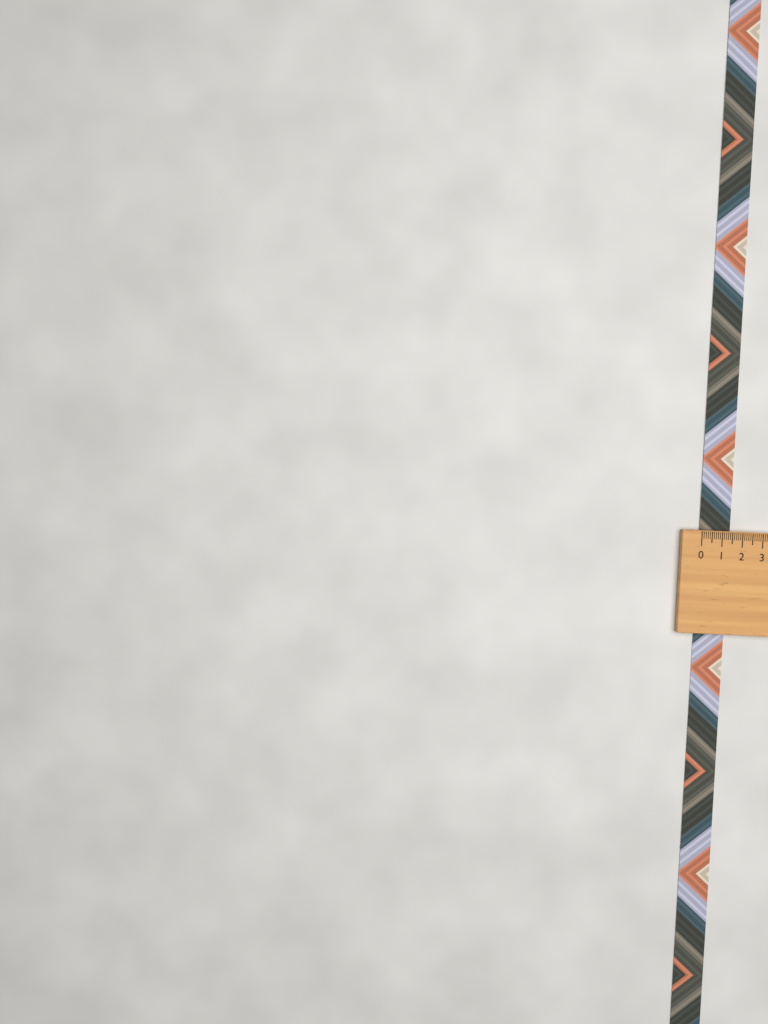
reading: 1.5 (no unit)
